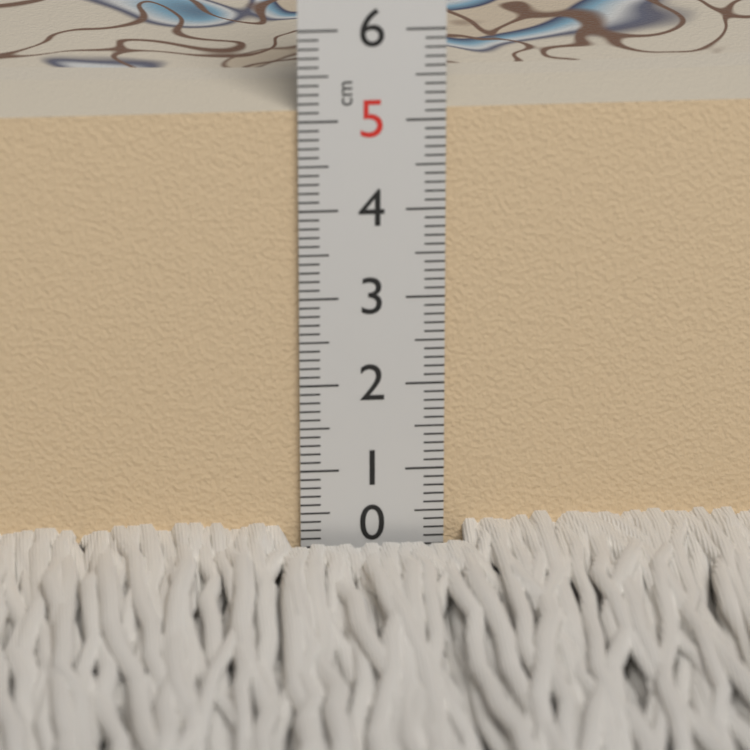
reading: 5.1 cm
